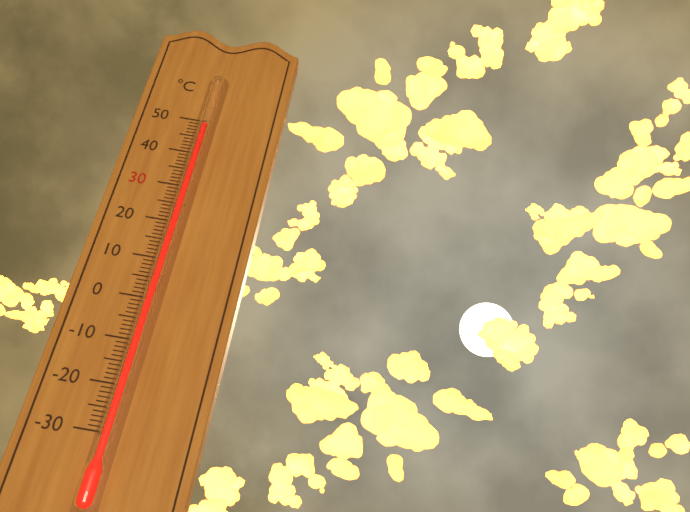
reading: 48 °C
